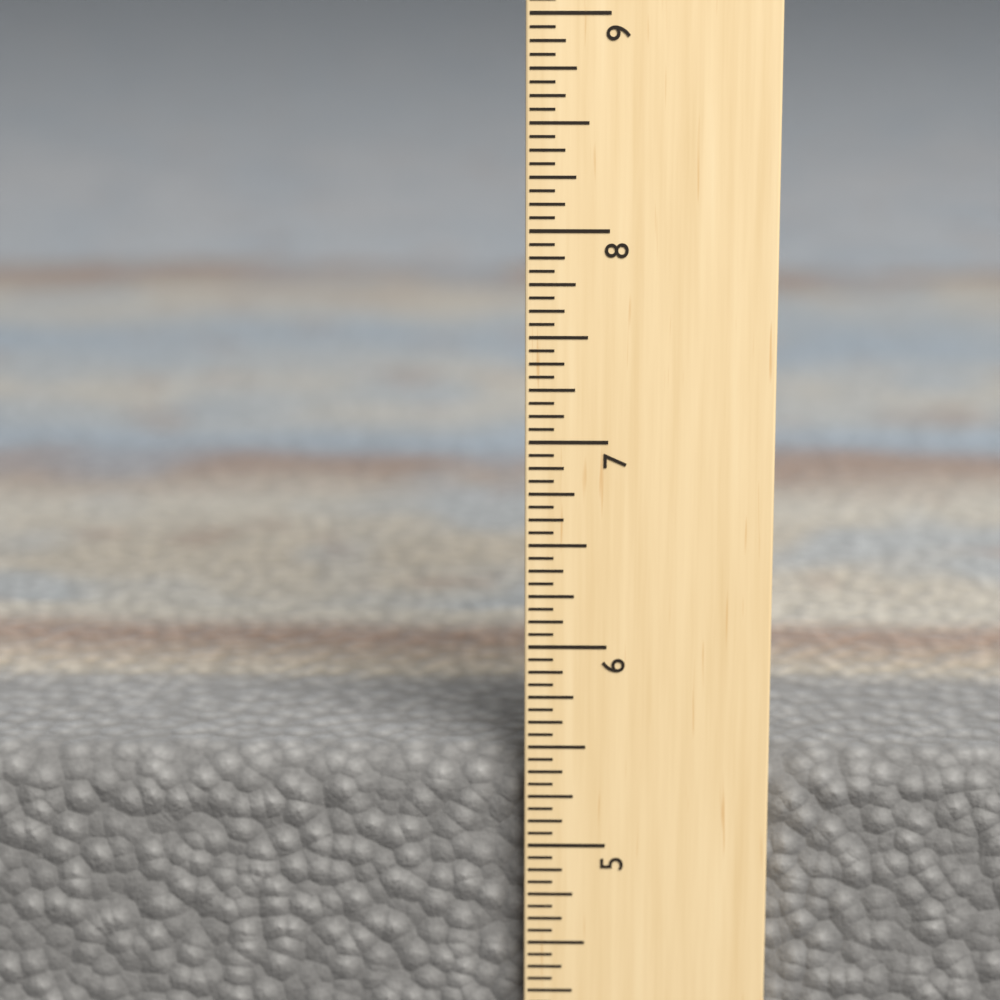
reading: 5.4375 in
